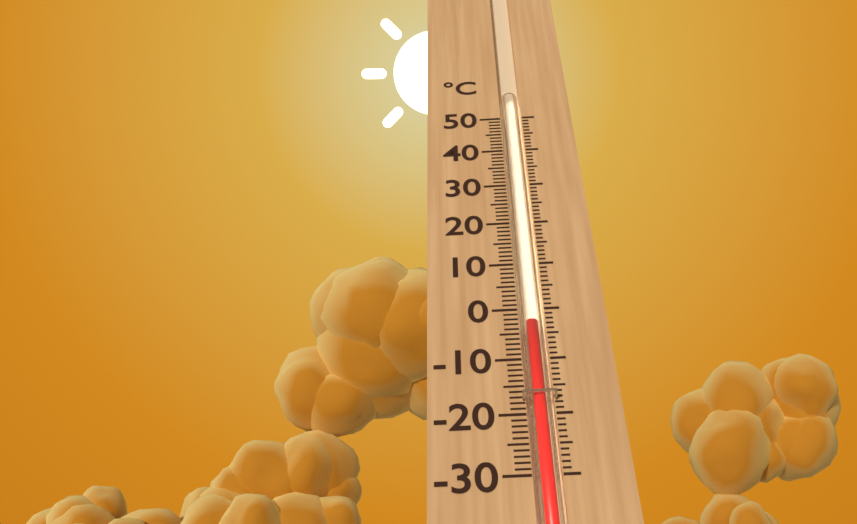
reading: -3 °C
